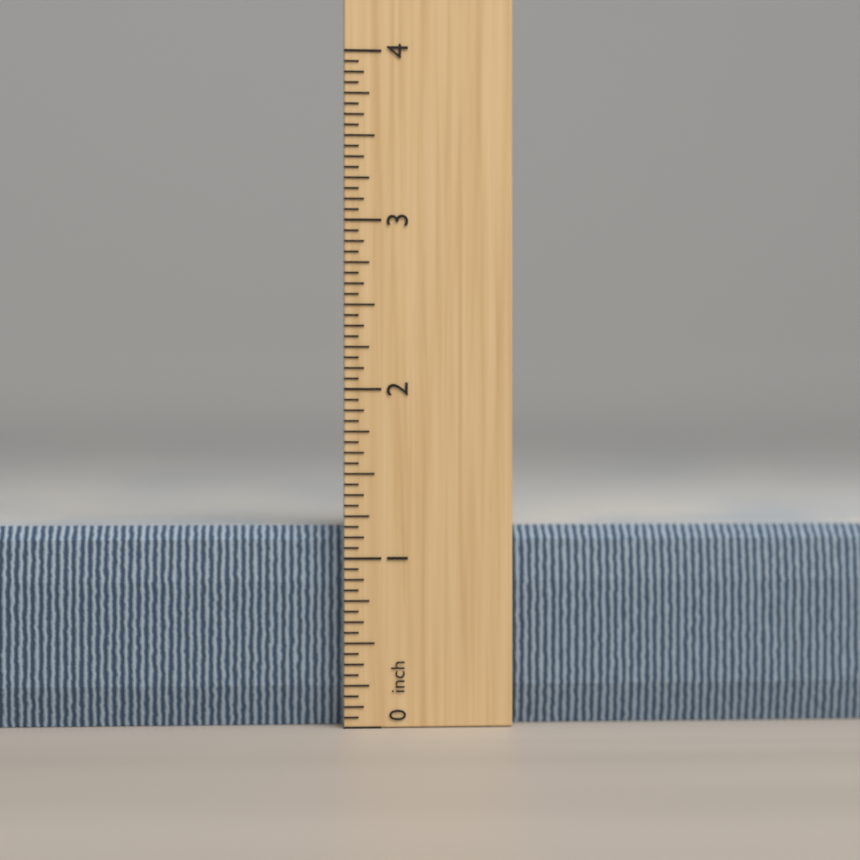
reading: 1.1875 inch
